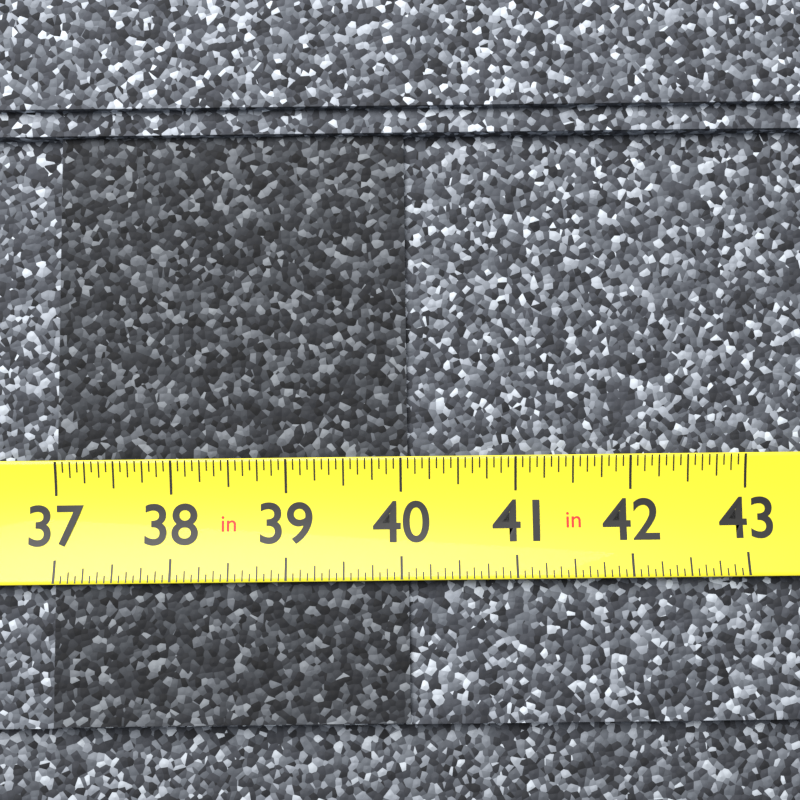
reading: 40.0625 in
